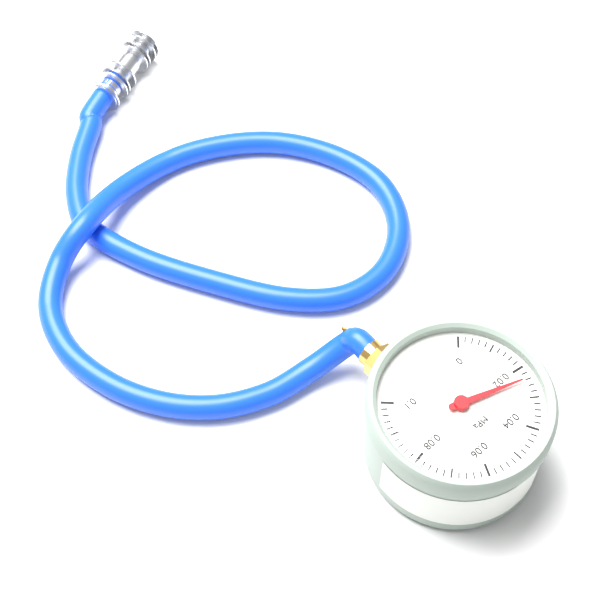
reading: 0.024 MPa
